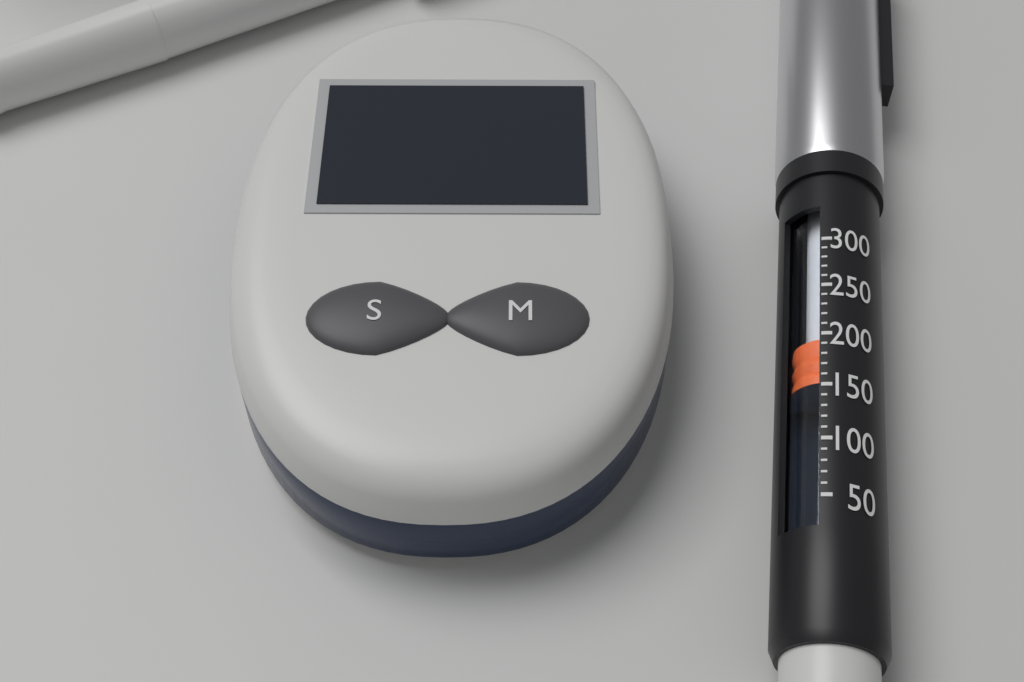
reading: 160 (no unit)
